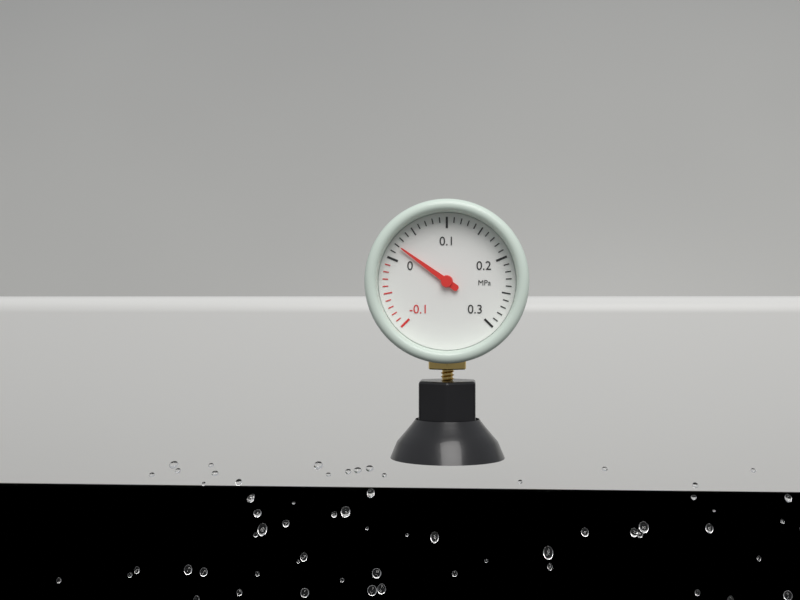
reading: 0.02 MPa
